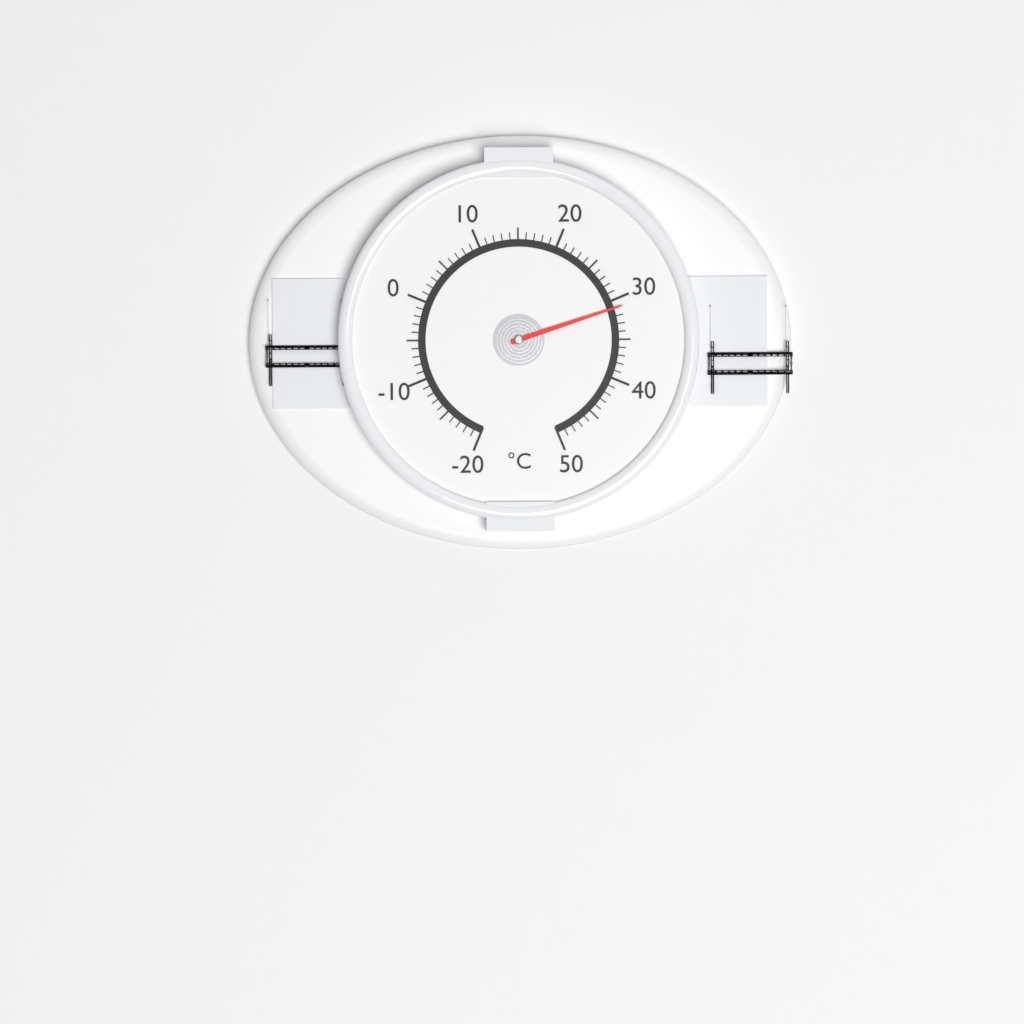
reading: 31 °C
